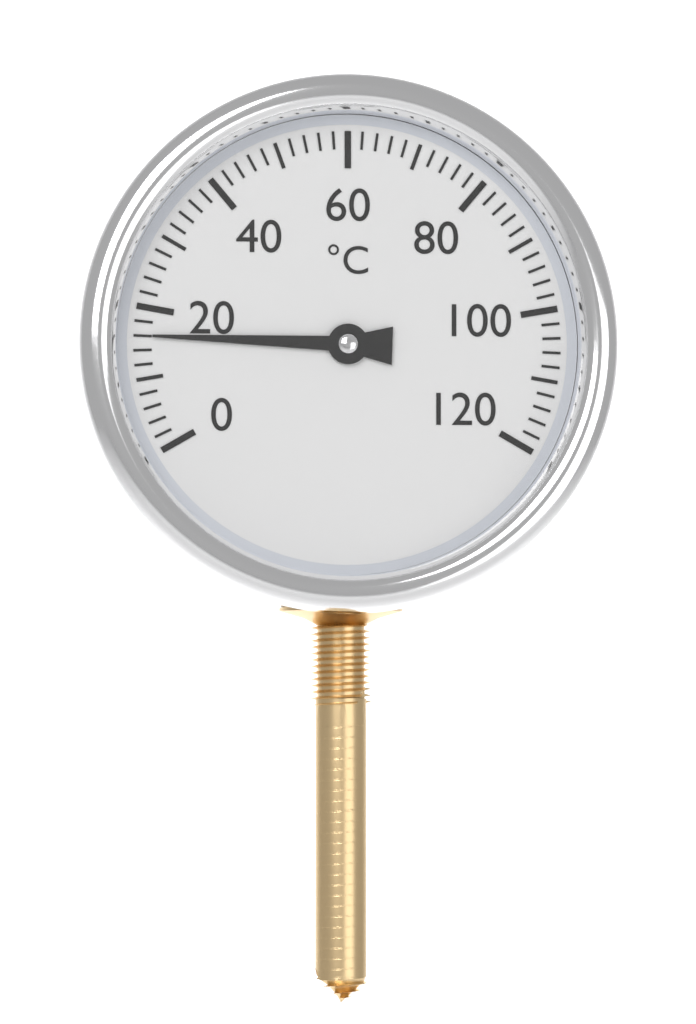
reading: 16 °C
